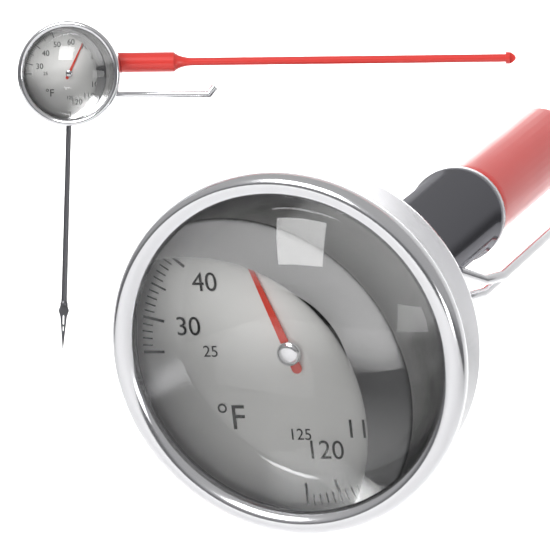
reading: 51 °F
